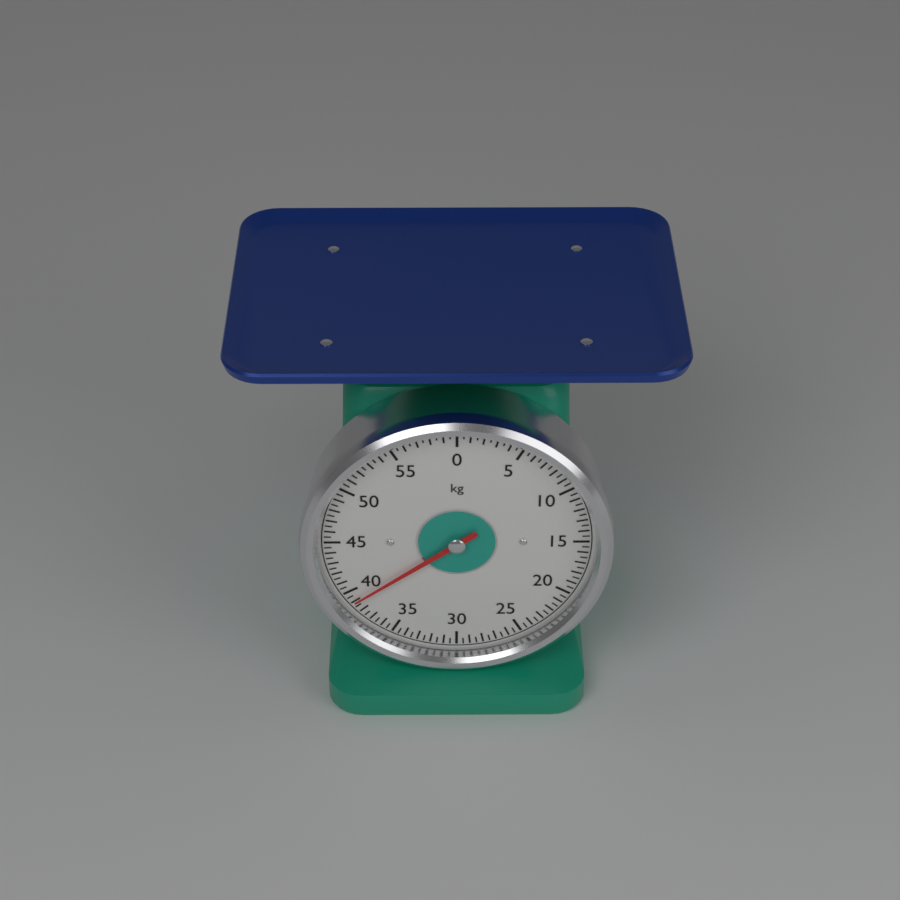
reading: 39.0 kg
